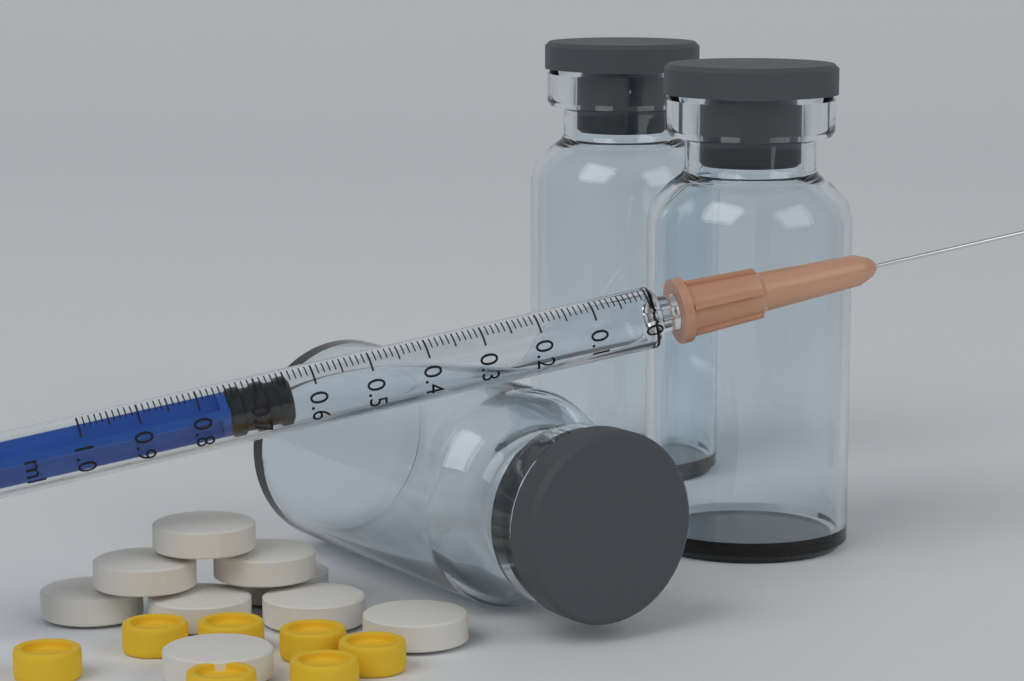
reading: 0.64 ml
